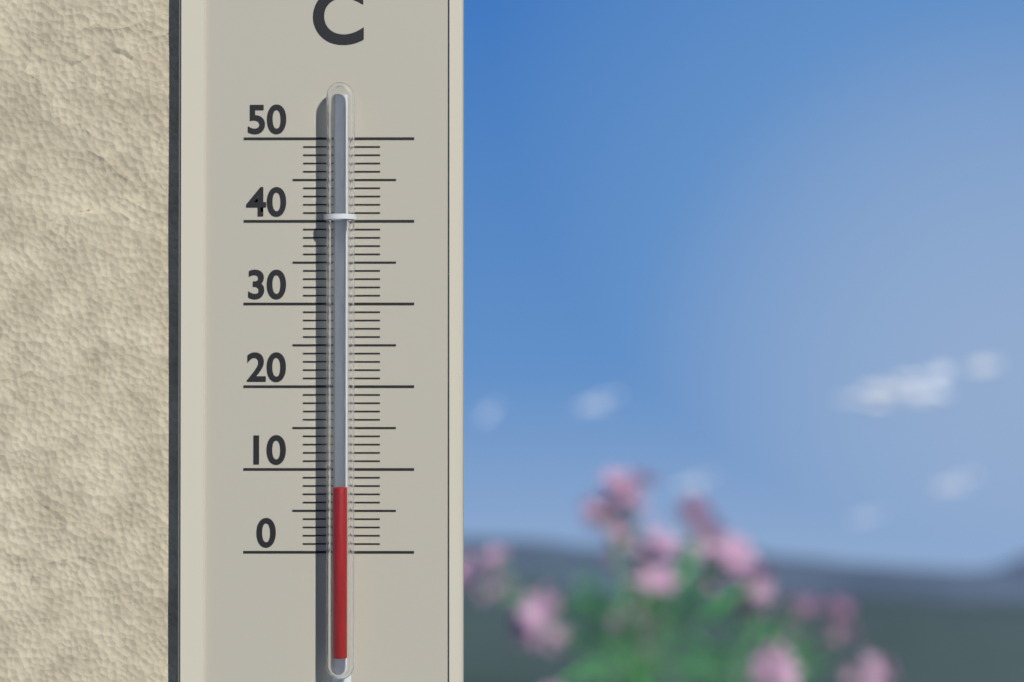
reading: 8 °C
